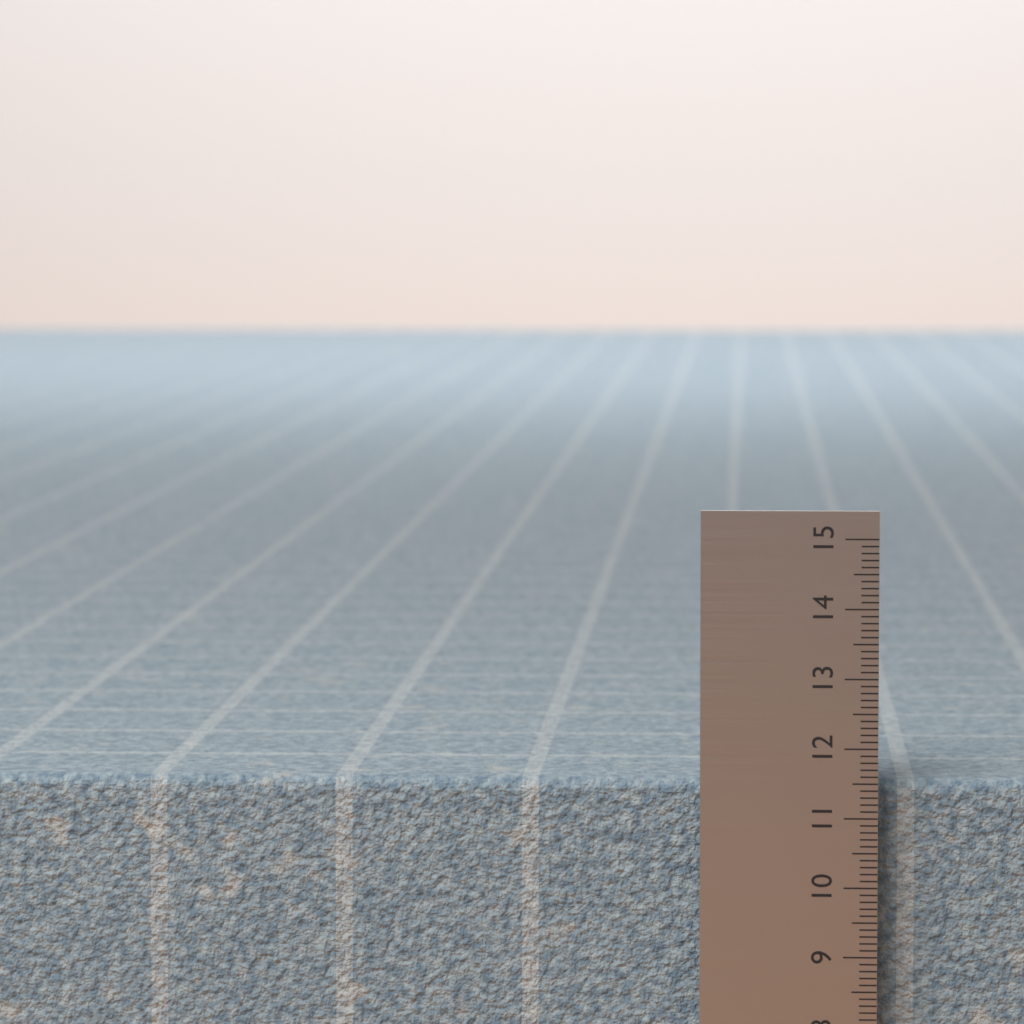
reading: 11.5 (no unit)
